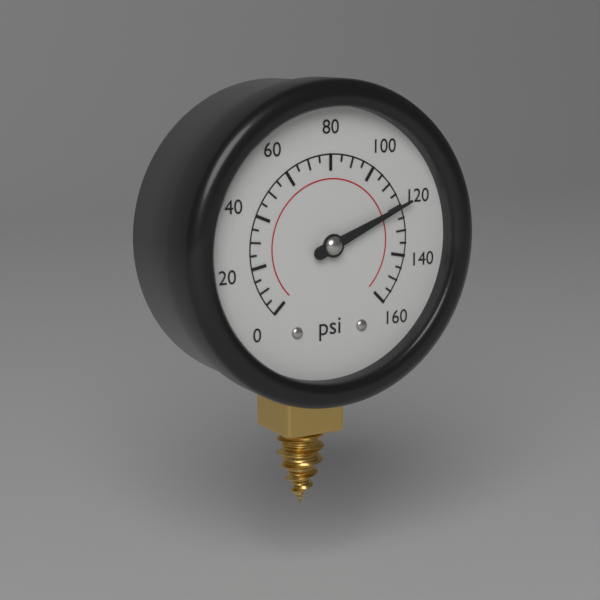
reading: 120 psi
